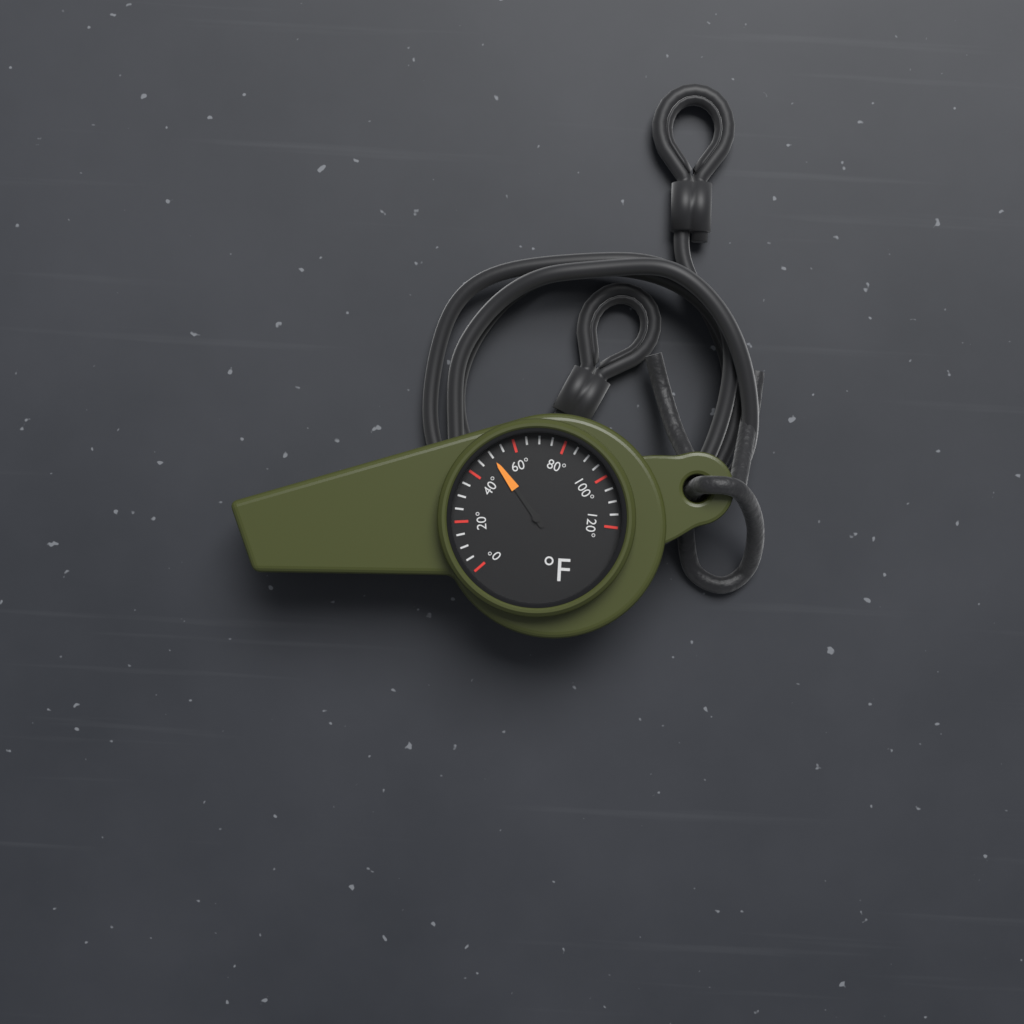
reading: 50 °F
